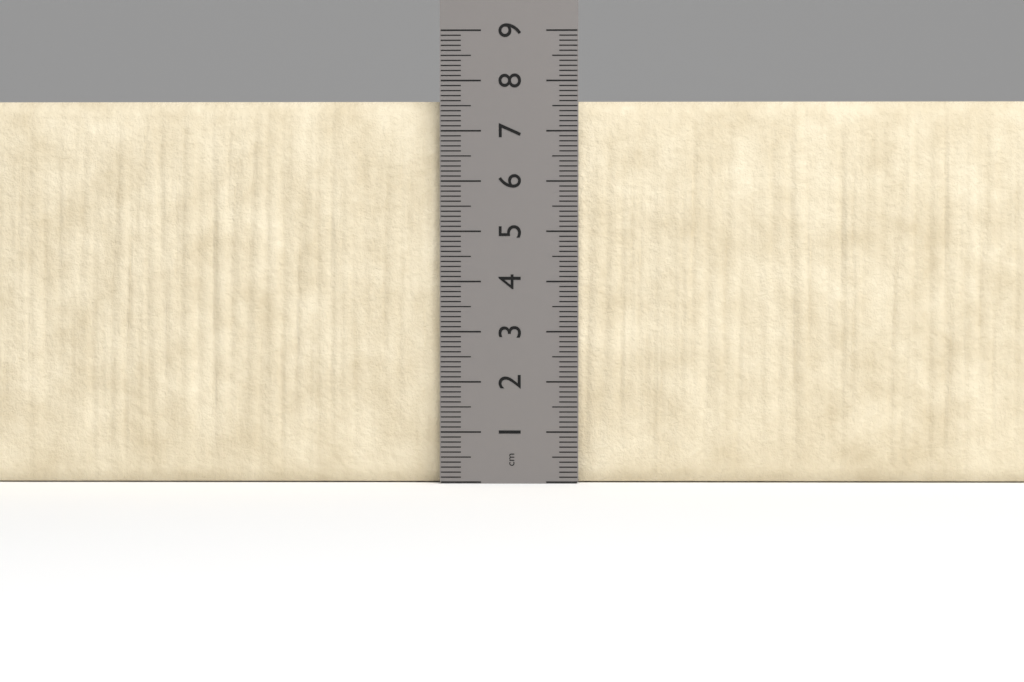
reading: 7.6 cm
